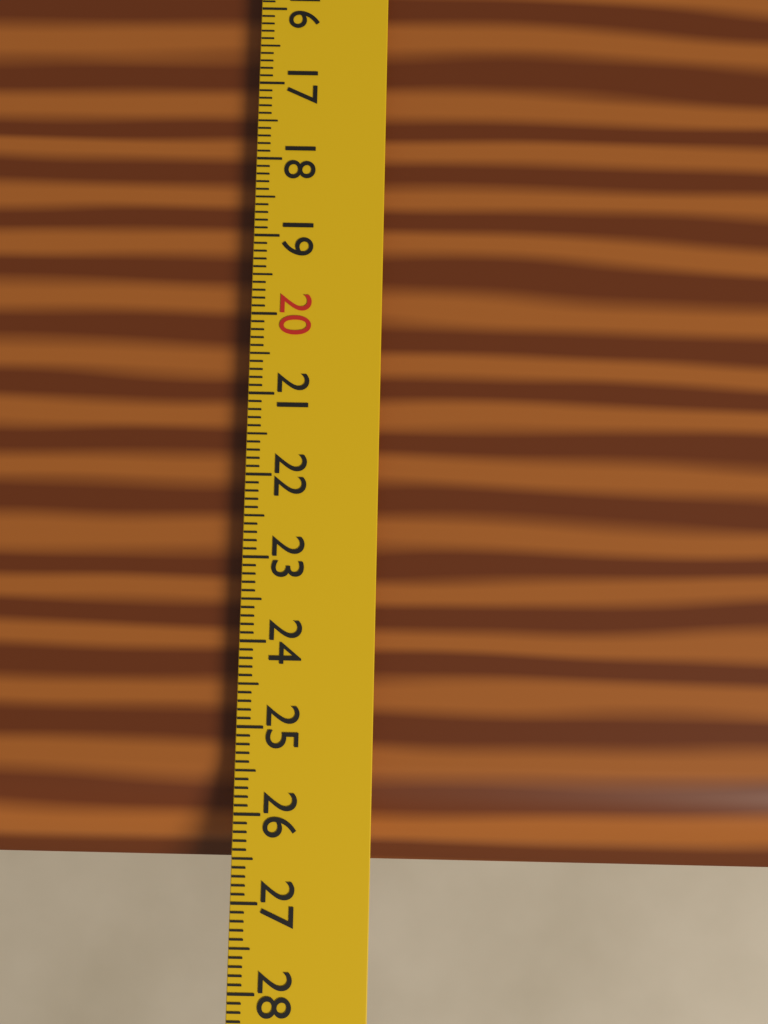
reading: 26.6 cm
